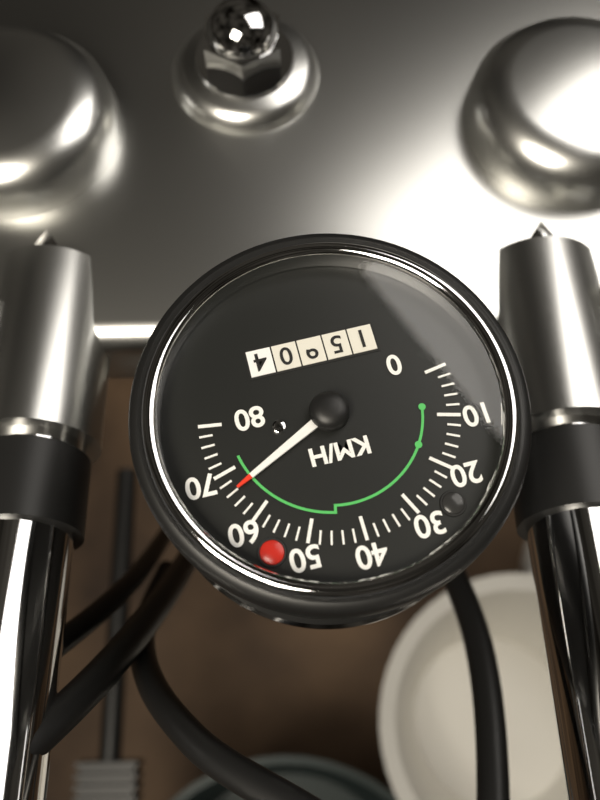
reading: 66 km/h
